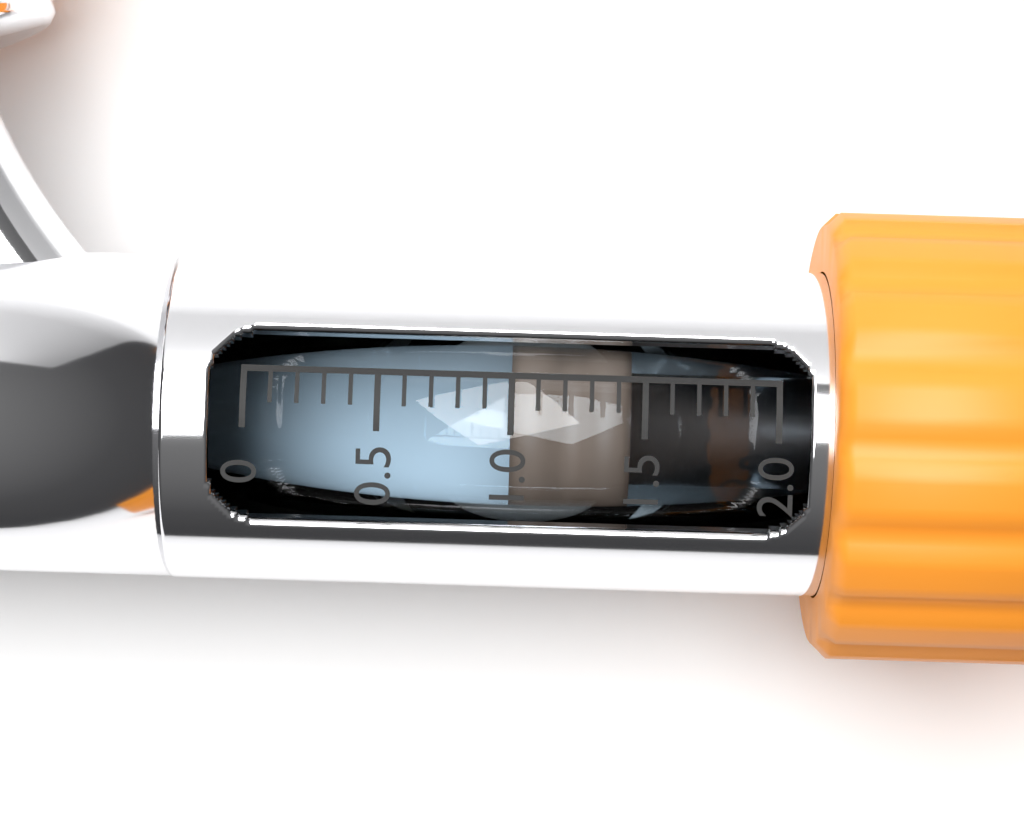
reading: 1.0 (no unit)
